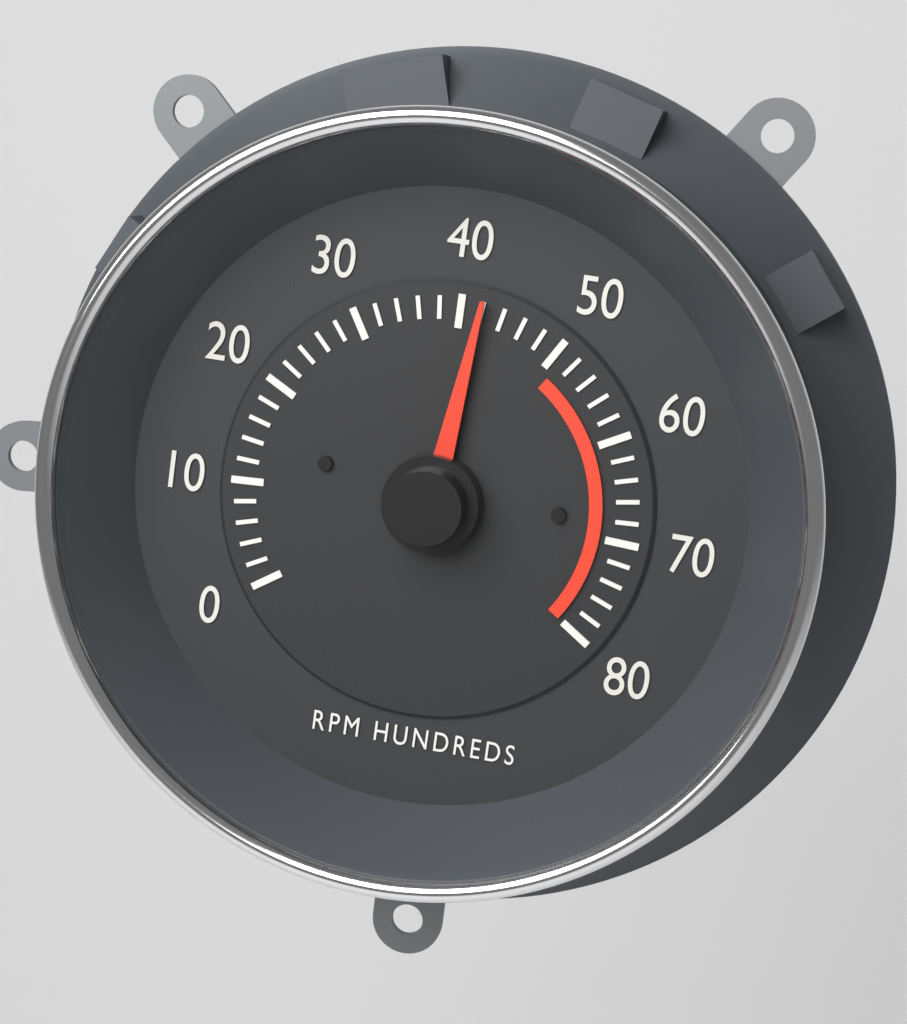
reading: 4200 RPM
